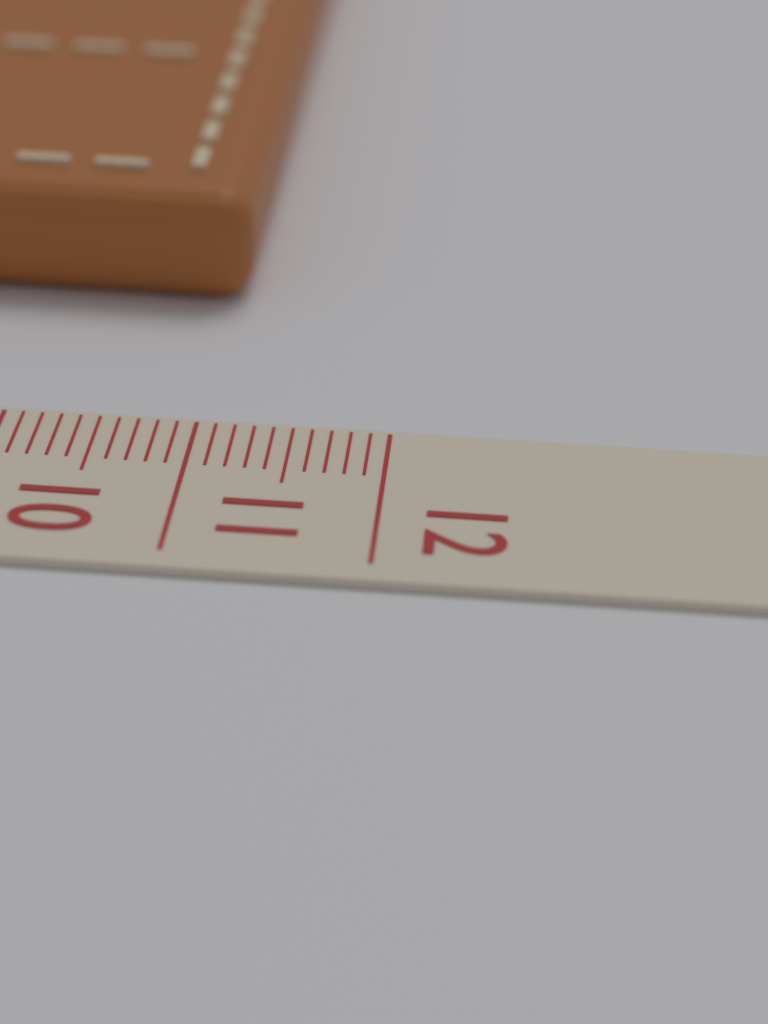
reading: 11.1 cm
